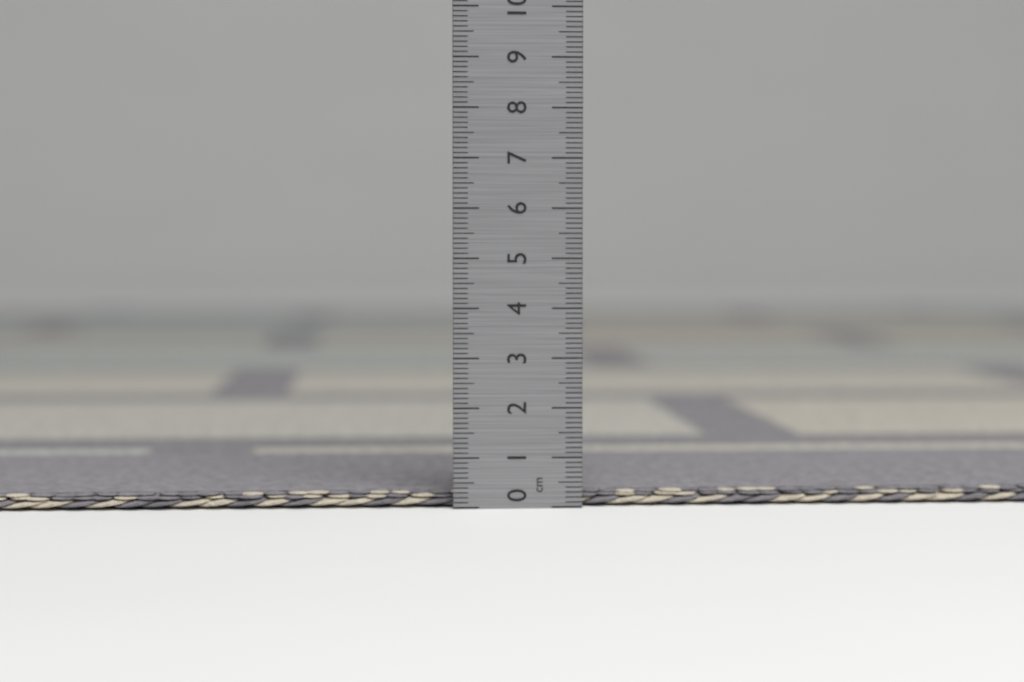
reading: 0.3 cm
